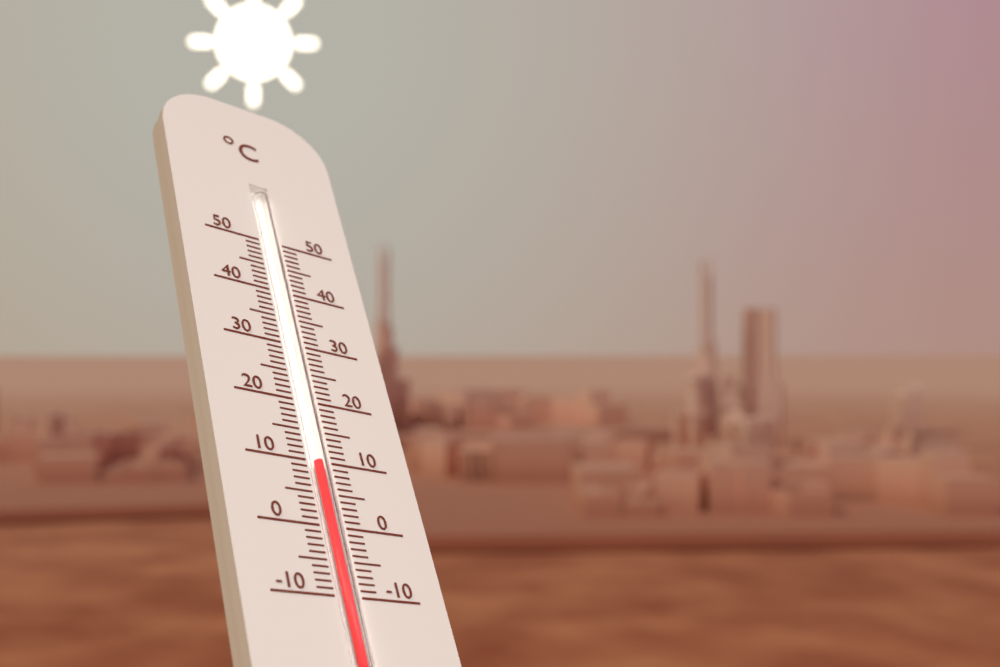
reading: 10 °C
